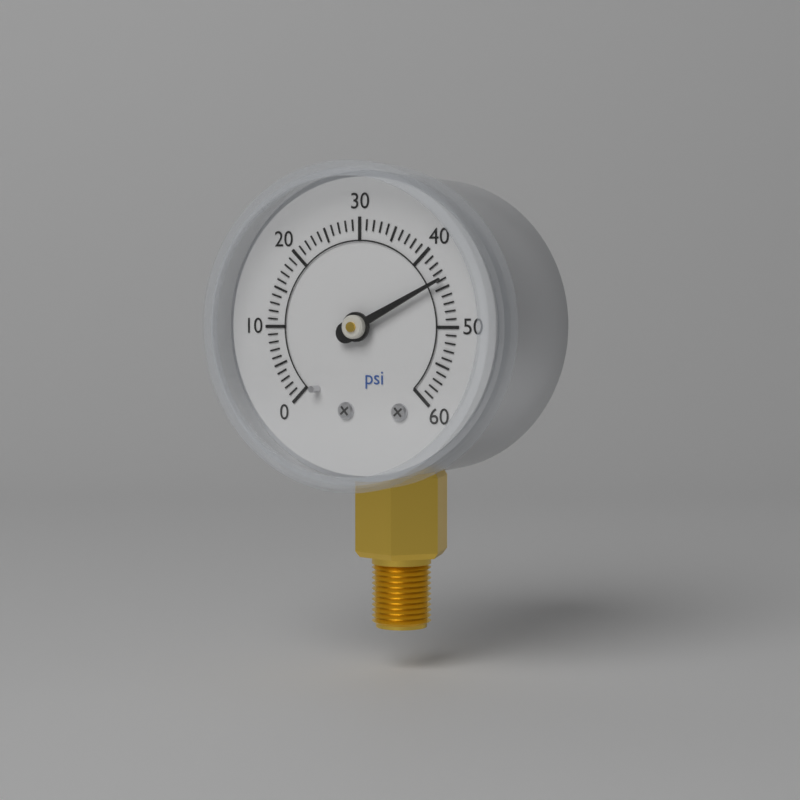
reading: 44 psi
